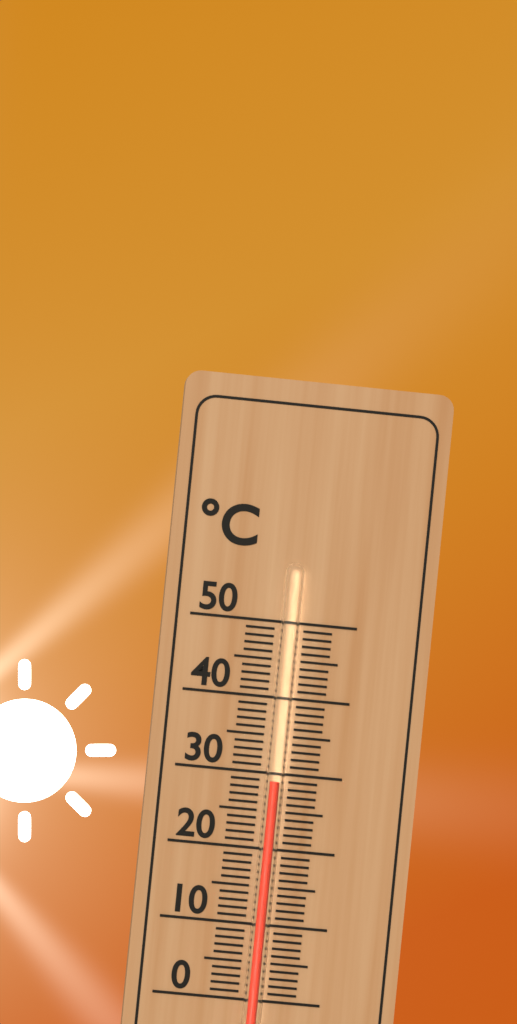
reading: 29 °C
